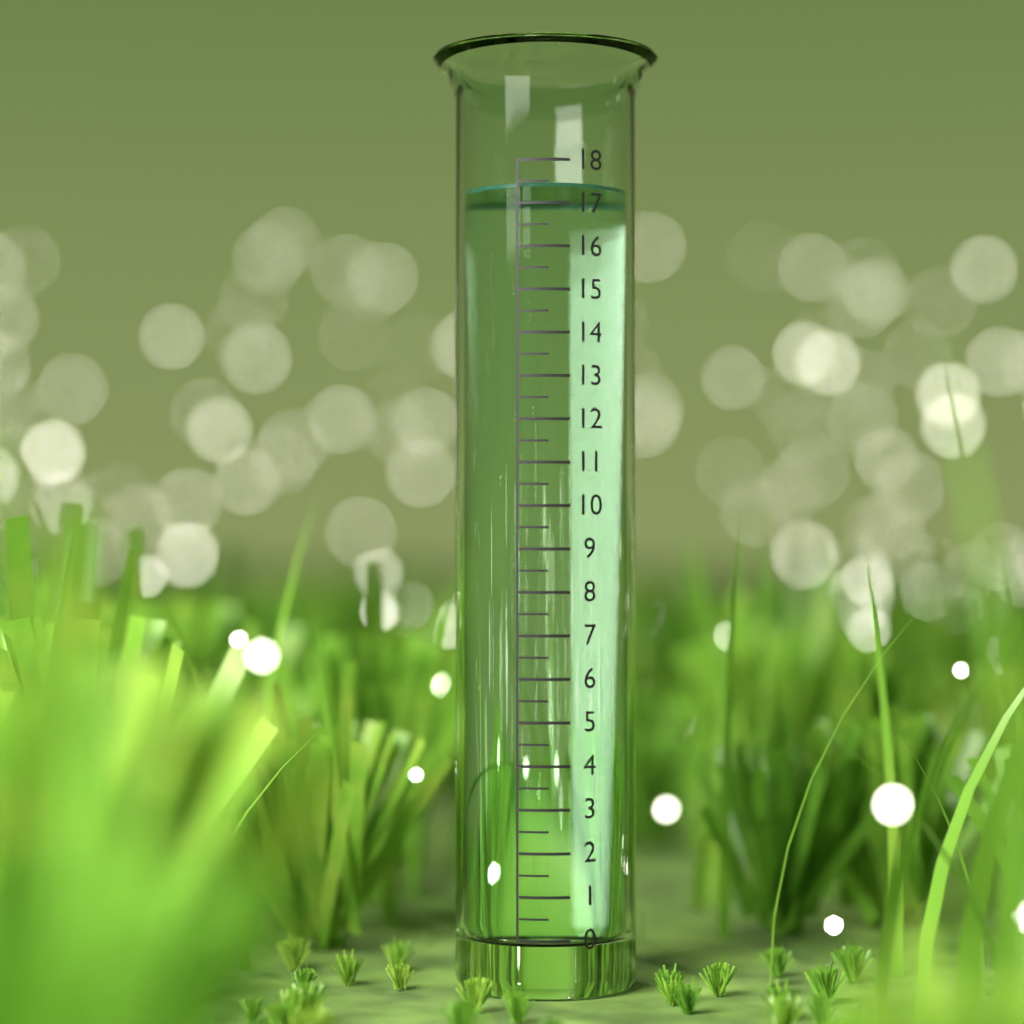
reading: 17.5 (no unit)
